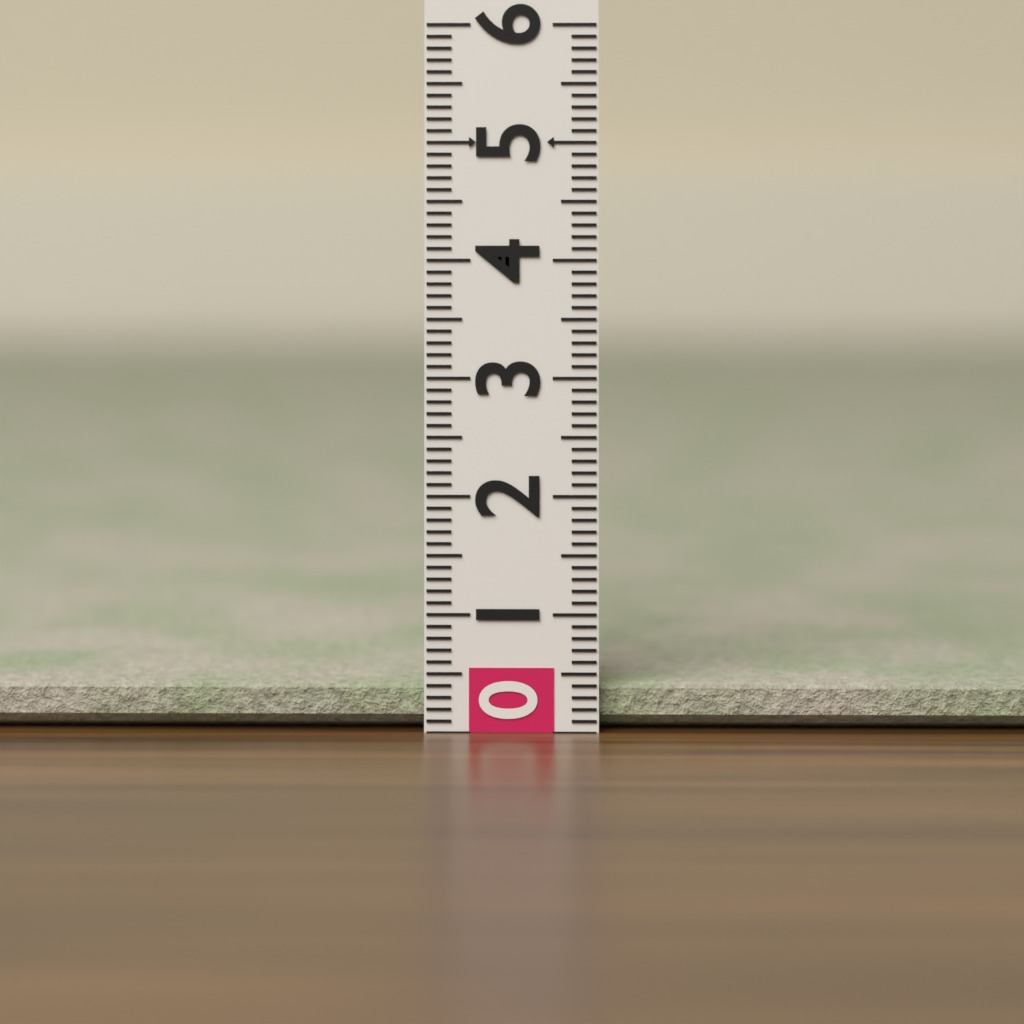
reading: 0.4 (no unit)
